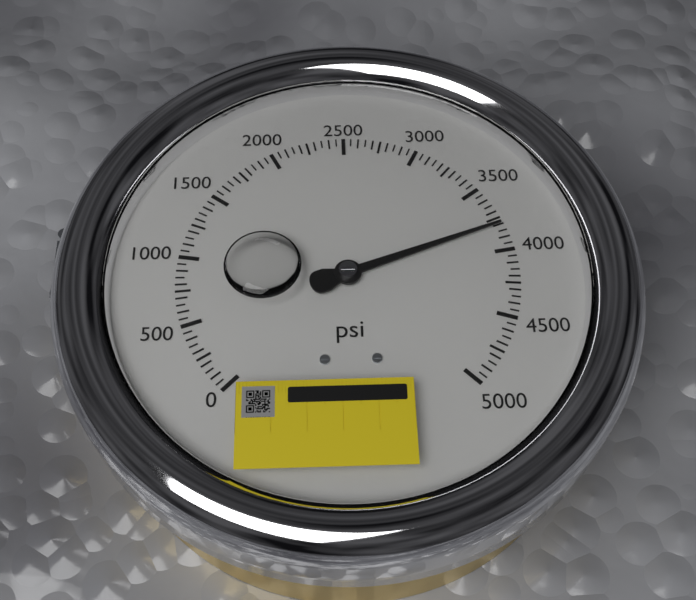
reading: 3800 psi
